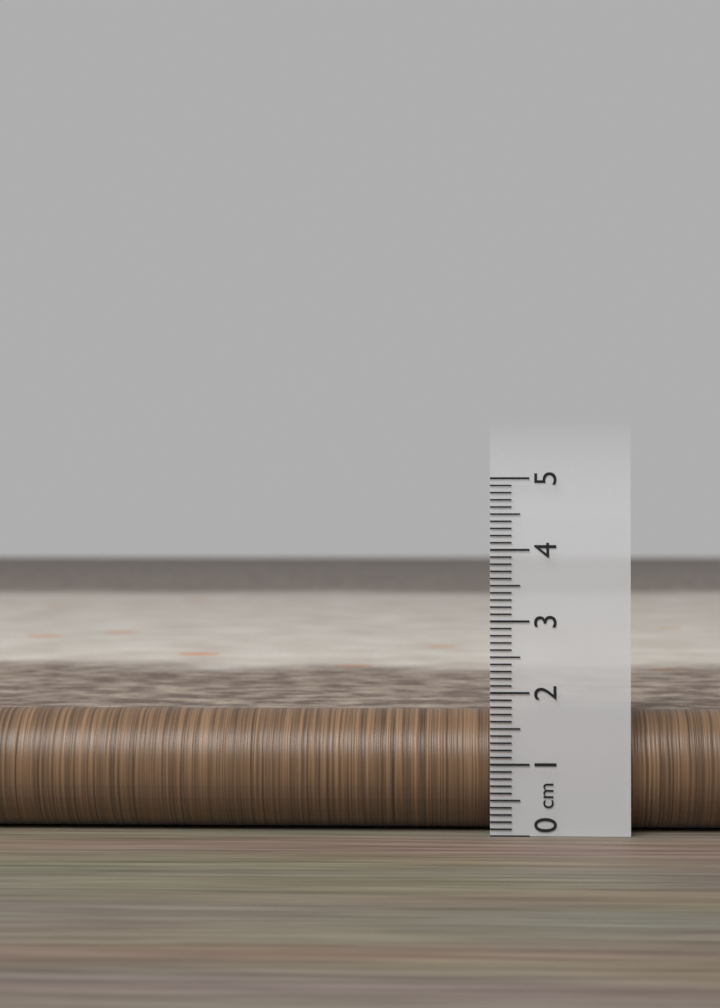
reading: 1.7 cm
